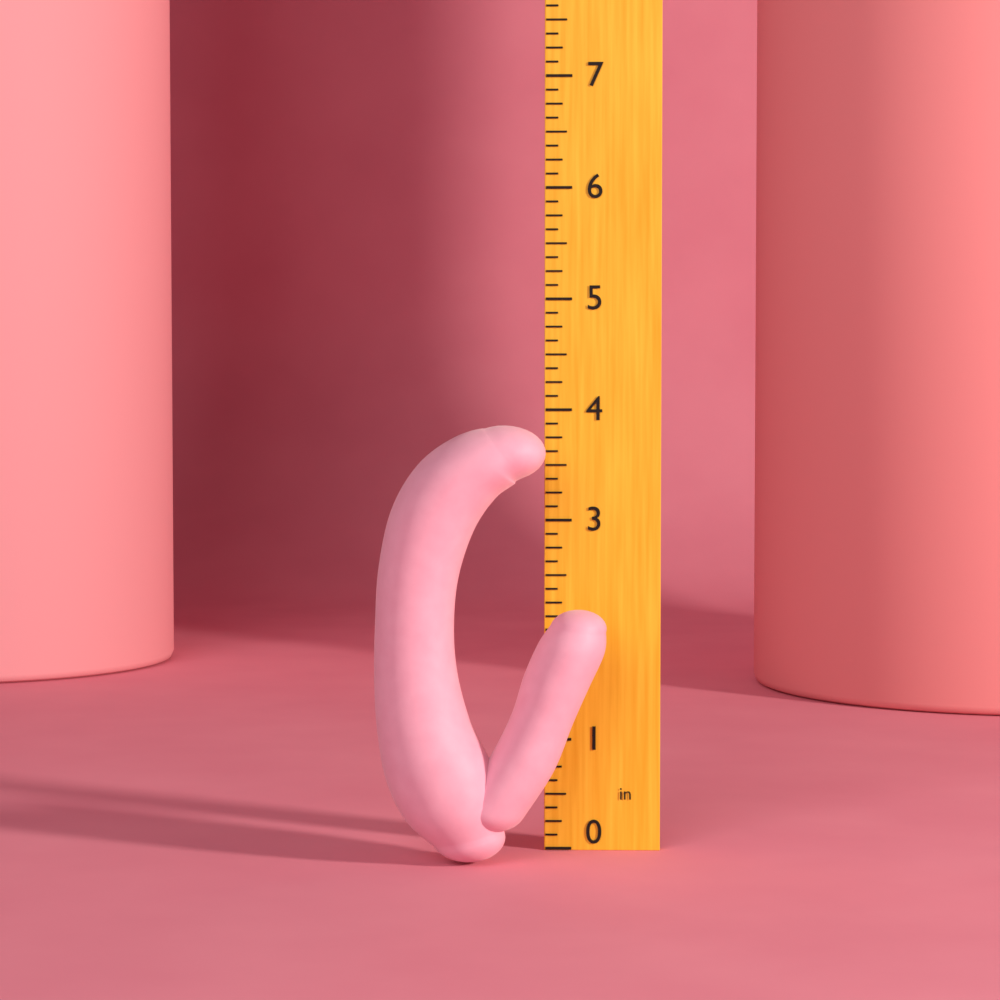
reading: 3.875 in
